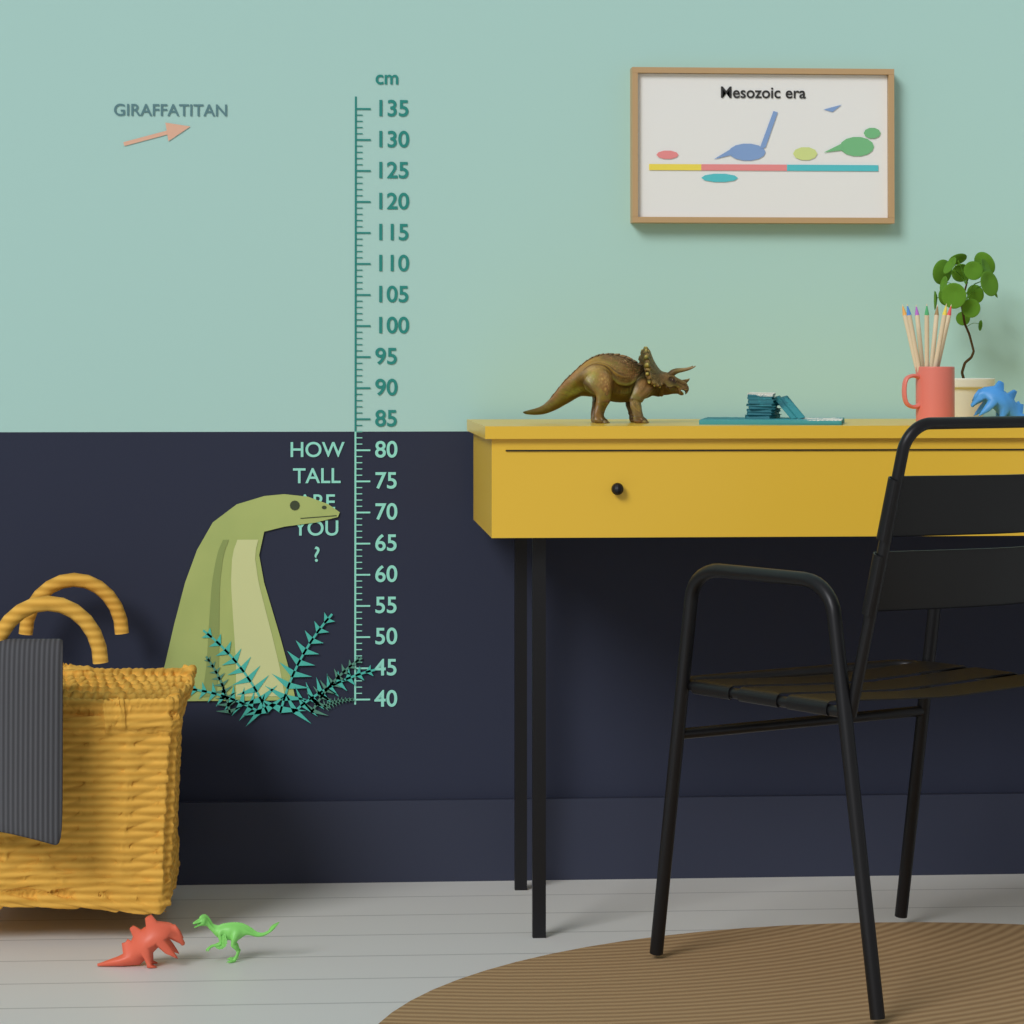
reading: 73 cm
